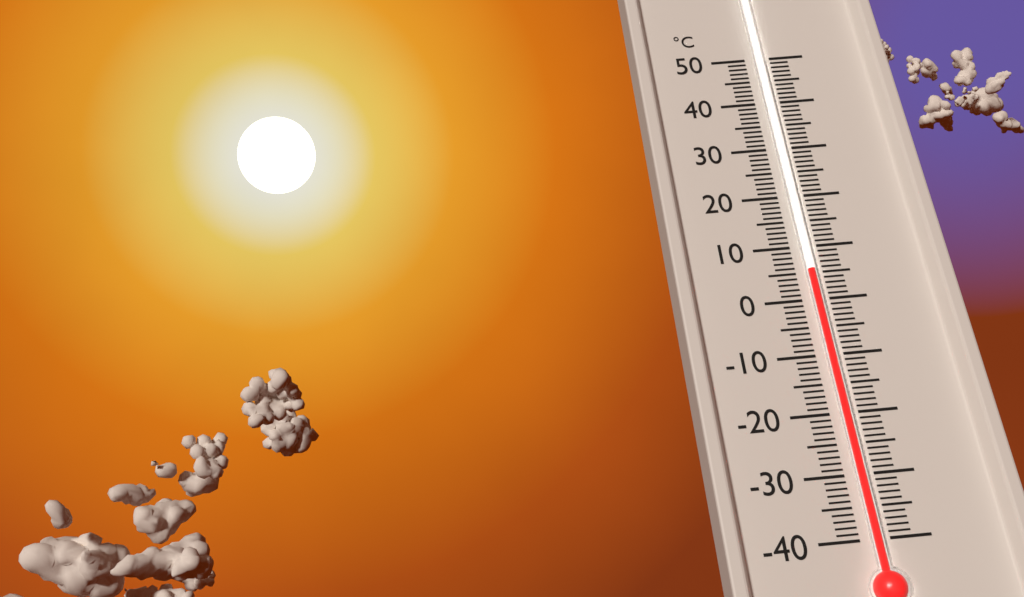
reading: 5 °C
